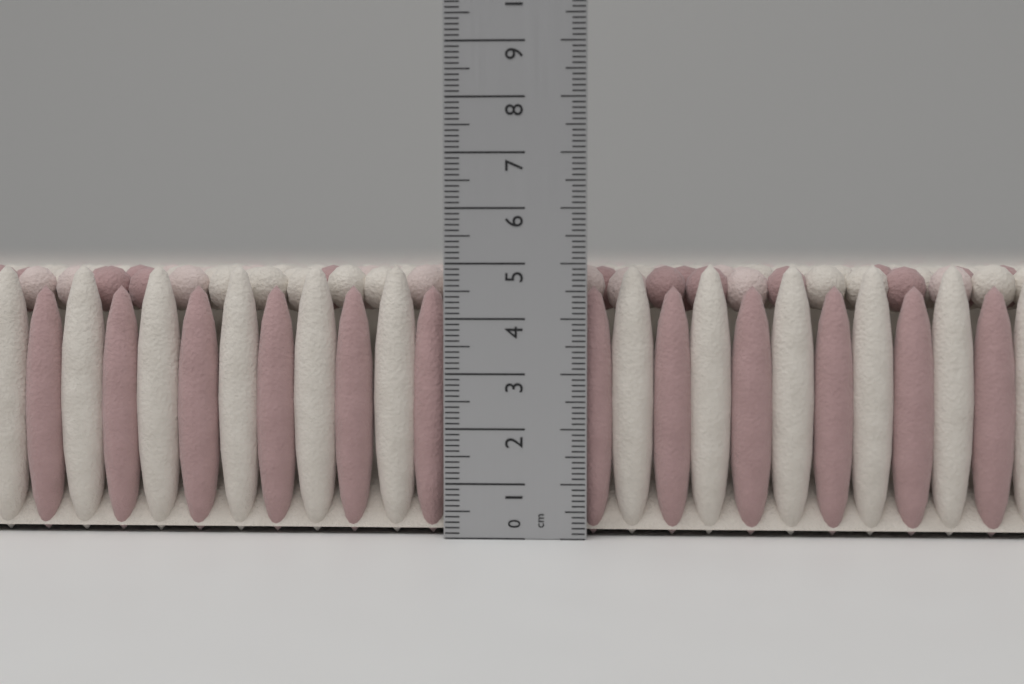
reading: 5.0 cm
